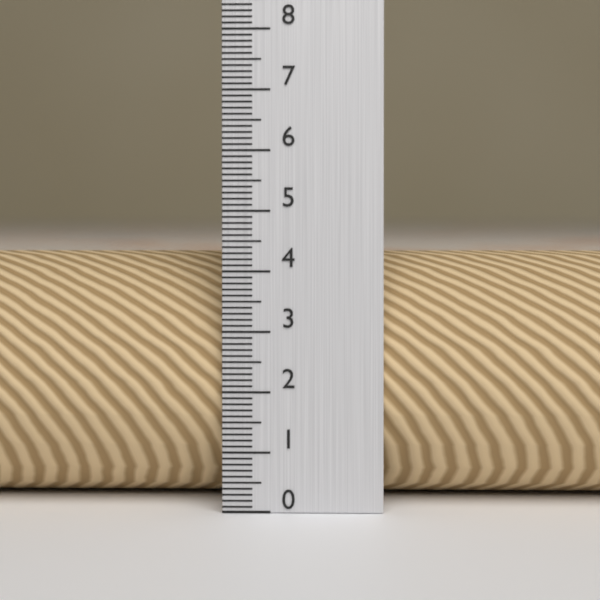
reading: 4.3 (no unit)
